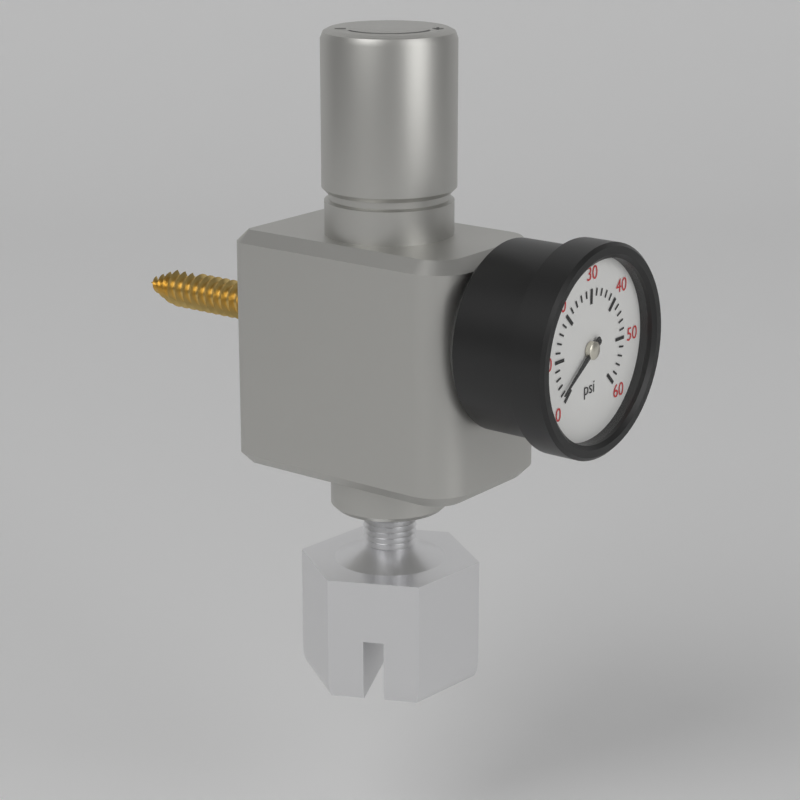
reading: 2 psi
